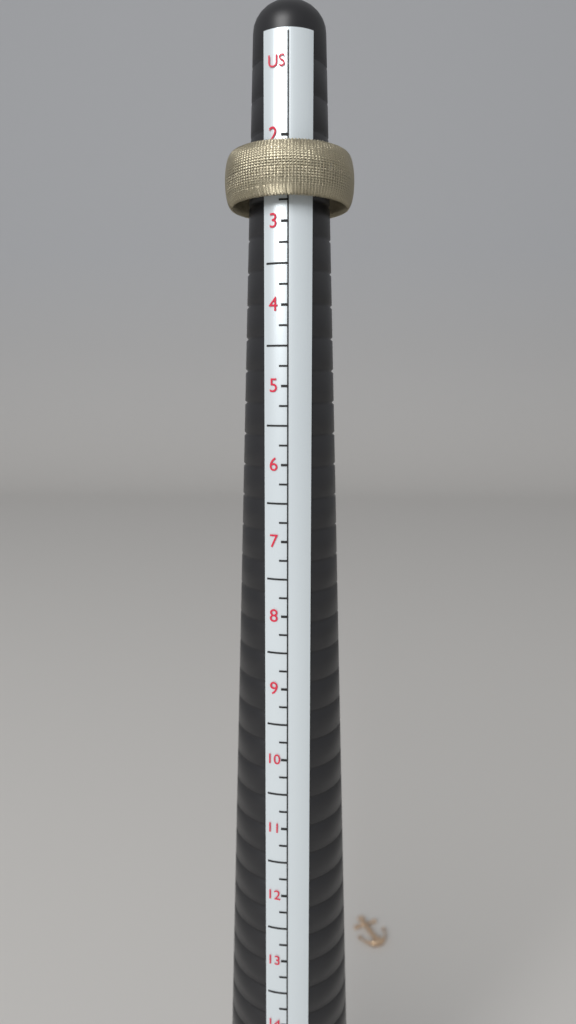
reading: 2.75 US
